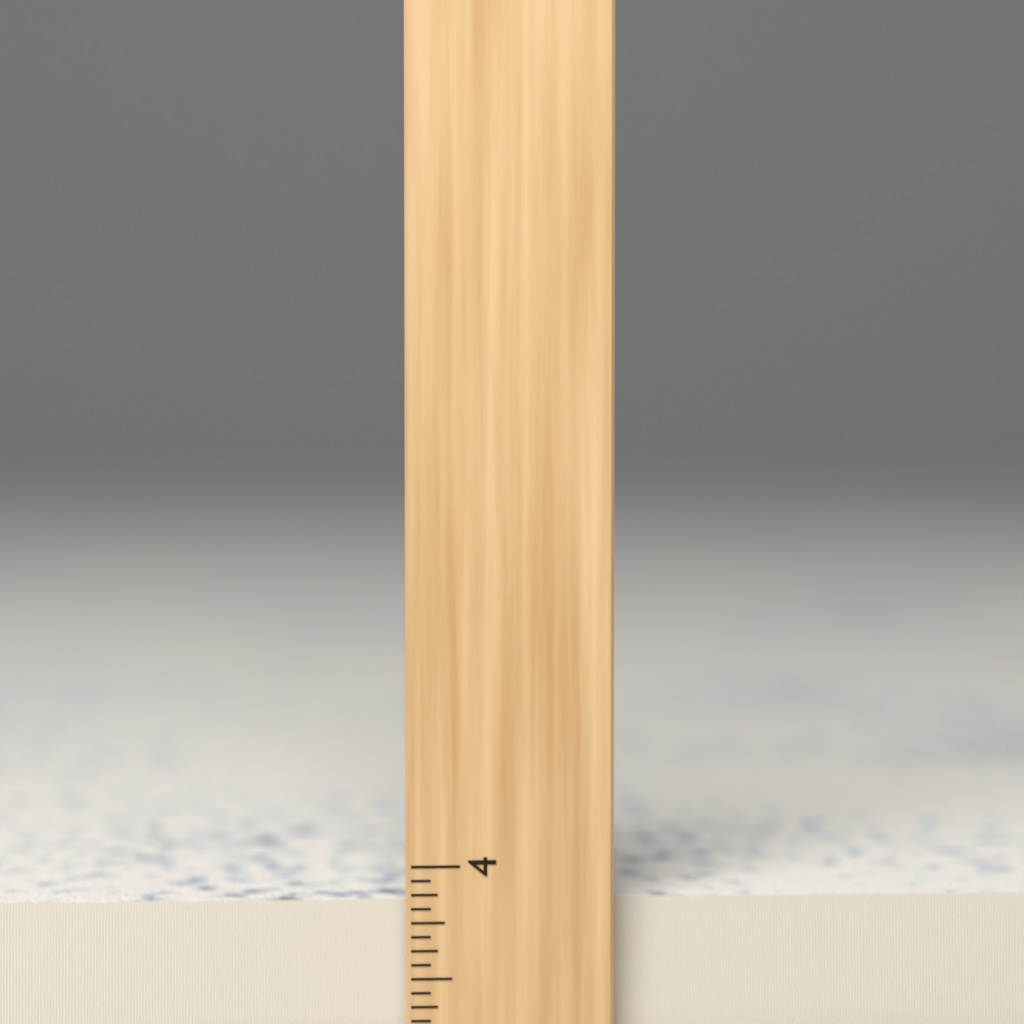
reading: 3.8125 inch
